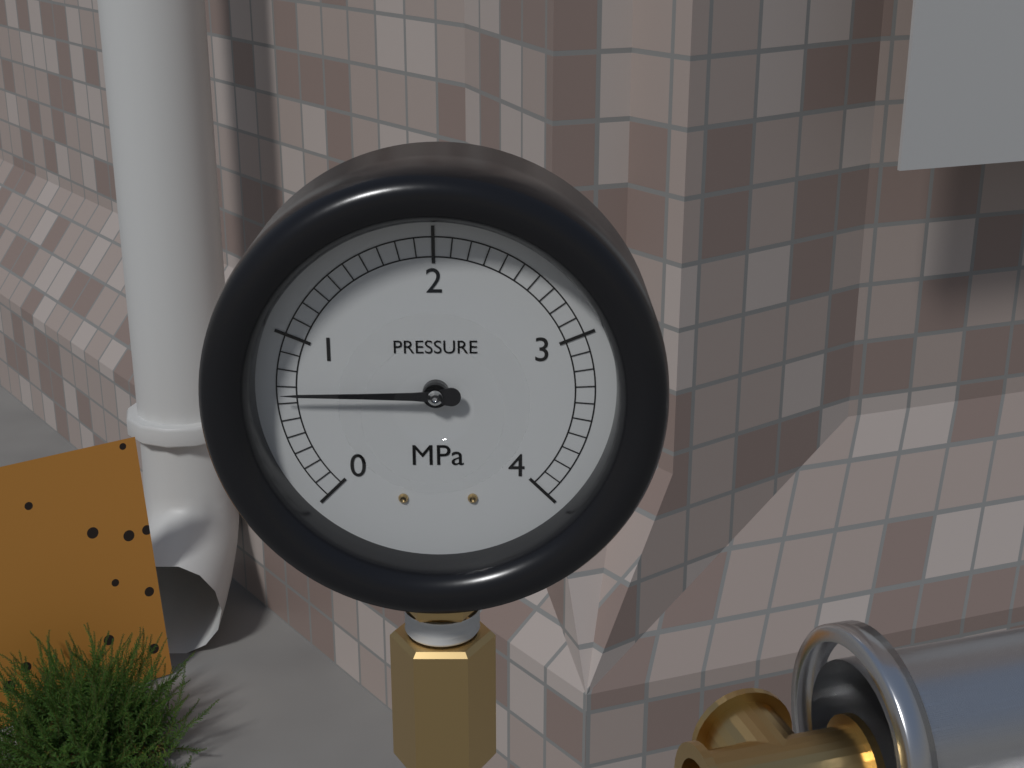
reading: 0.67 MPa
